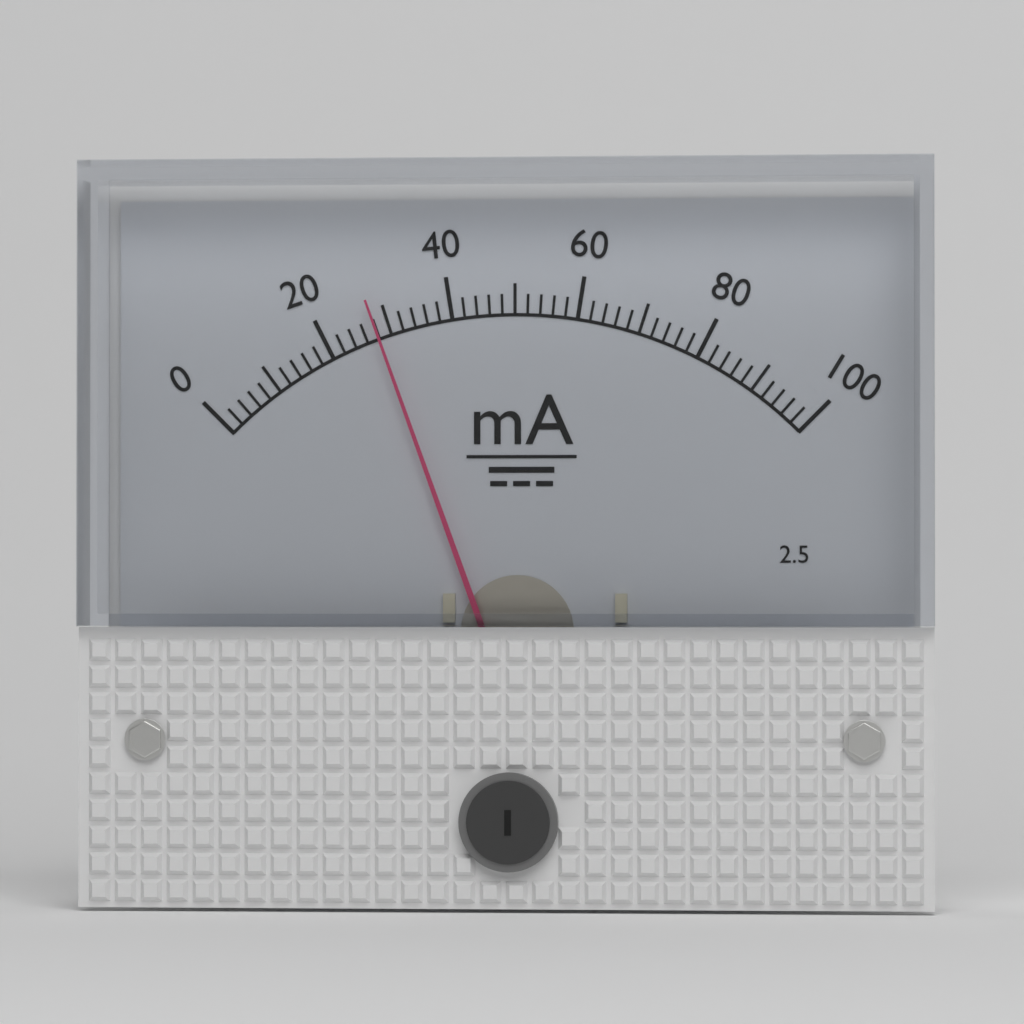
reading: 28 mA
